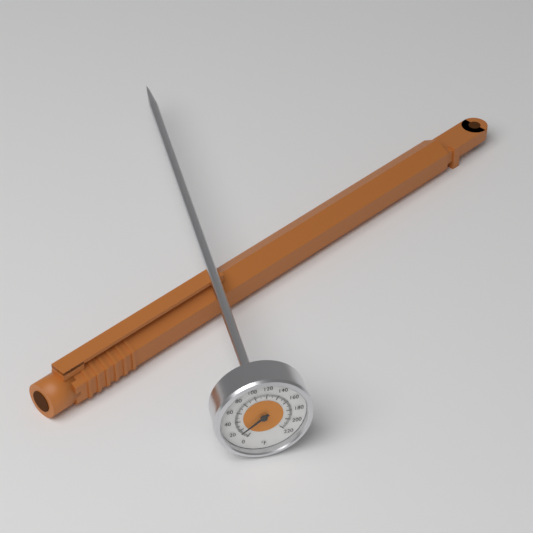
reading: 14 °F
